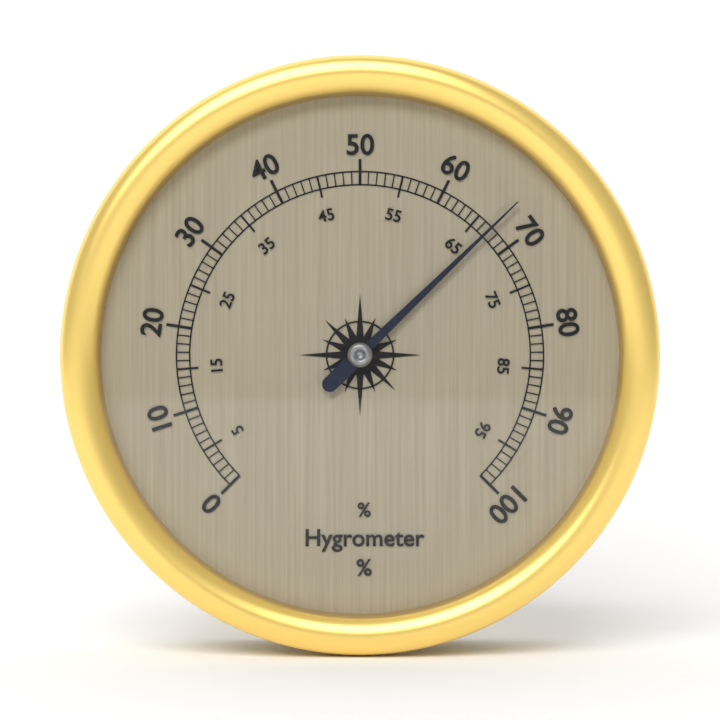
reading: 67 %
